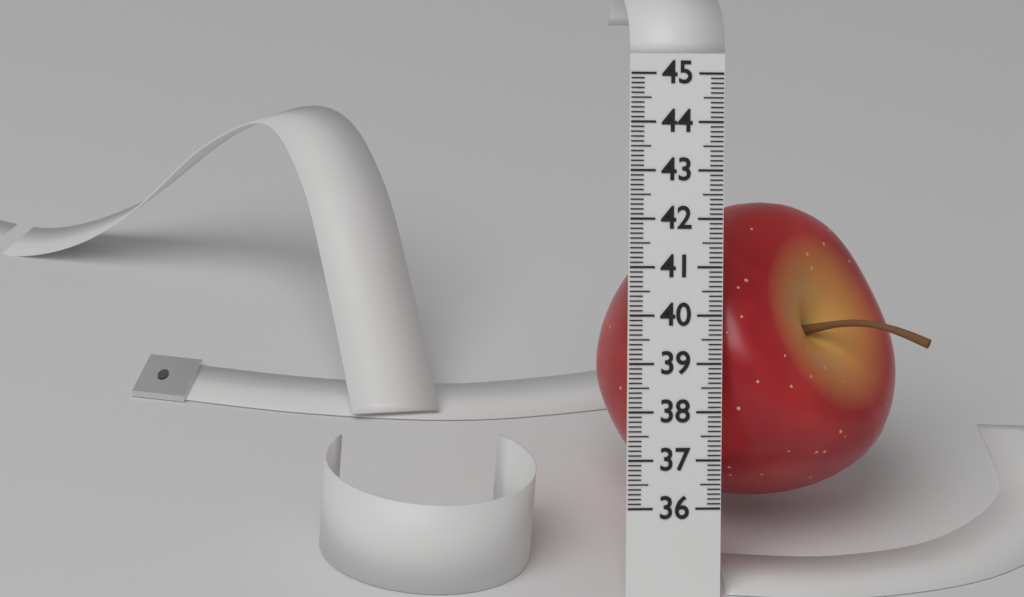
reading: 42.3 (no unit)
